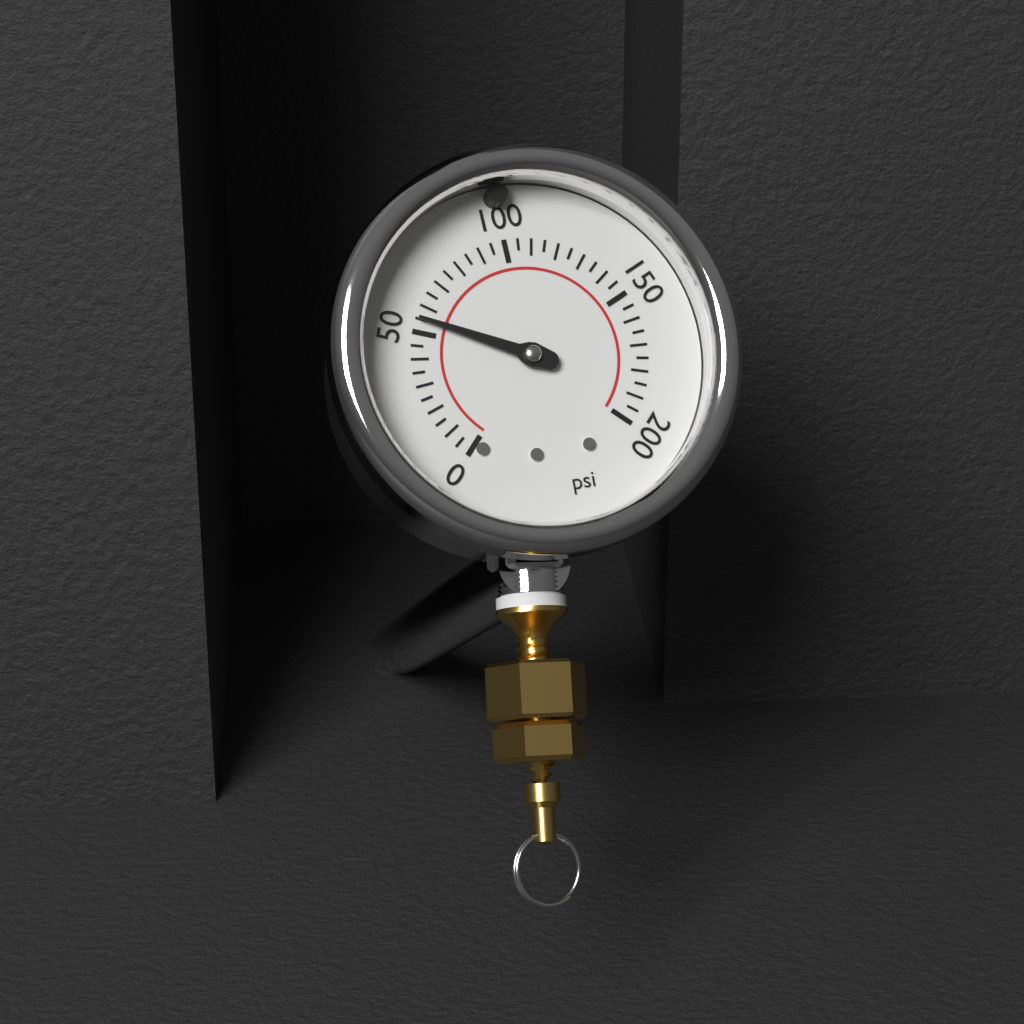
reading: 55 psi
